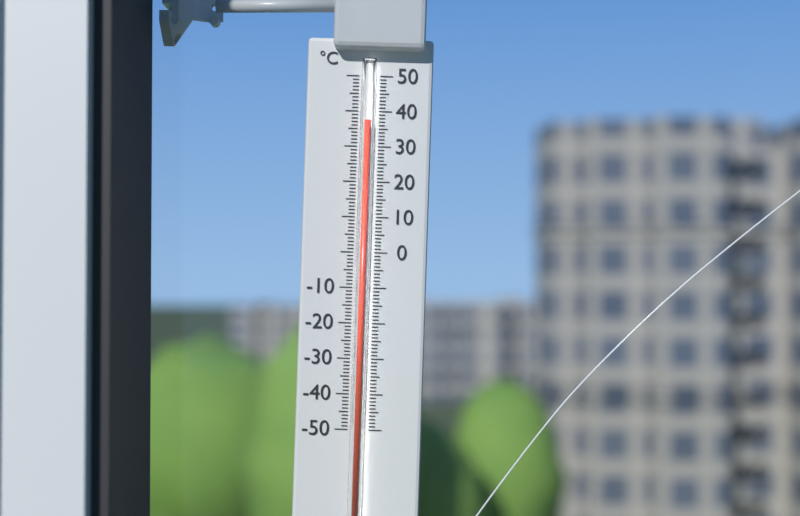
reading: 37 °C
